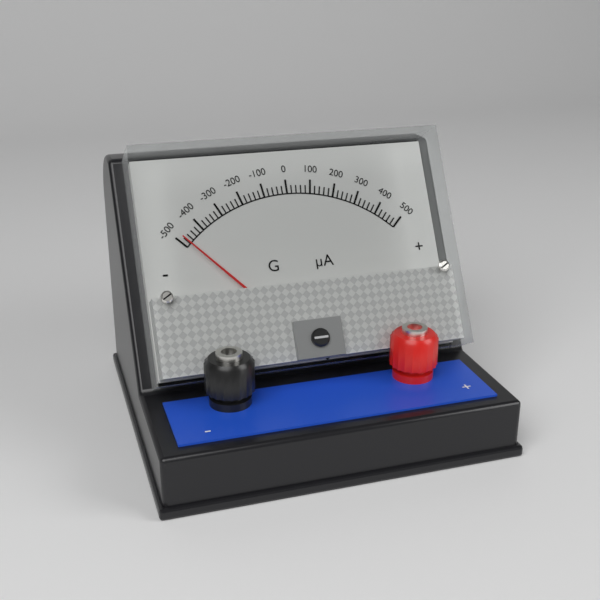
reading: -480 µA
